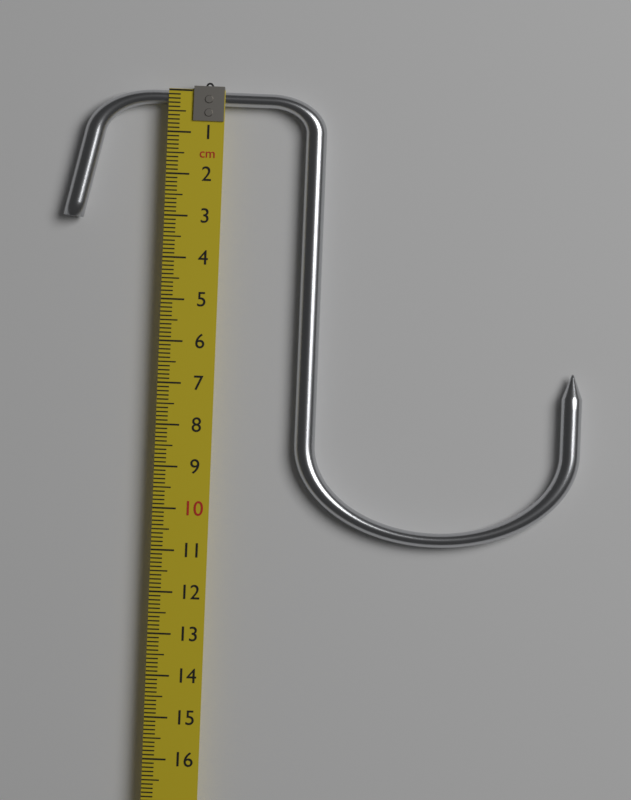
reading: 10.7 cm
